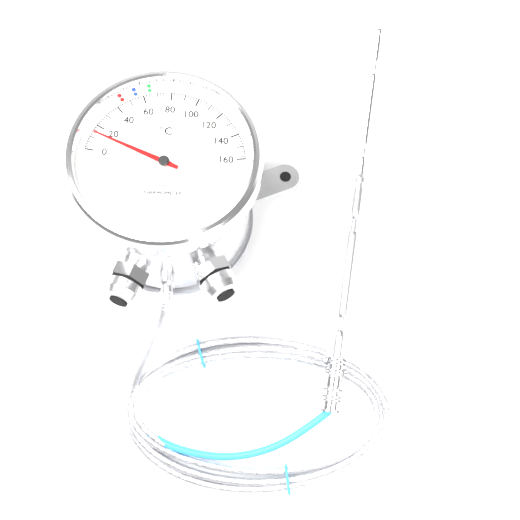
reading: 14 °C
